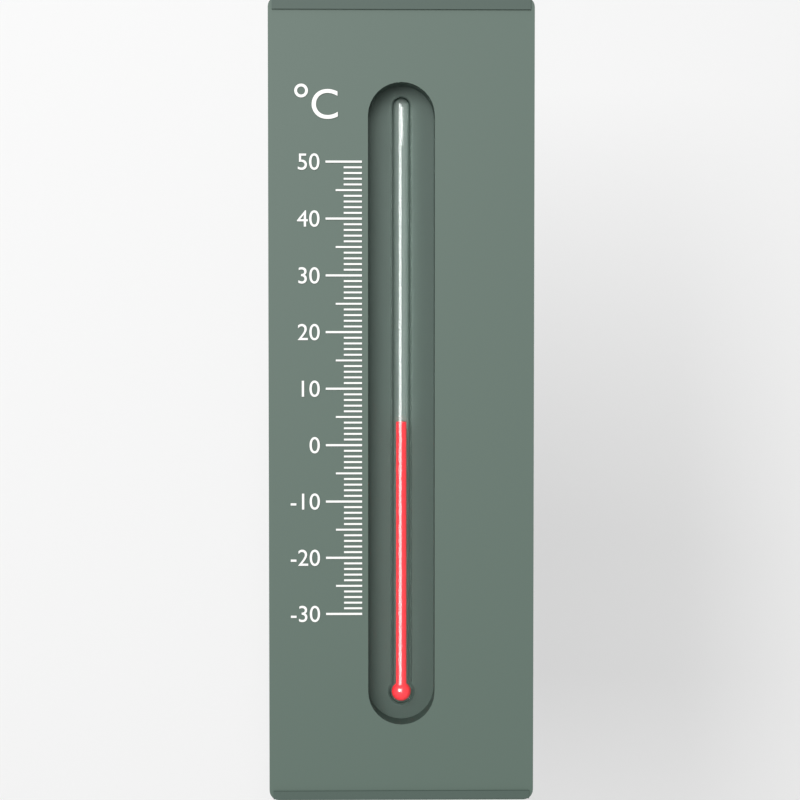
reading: 4 °C
